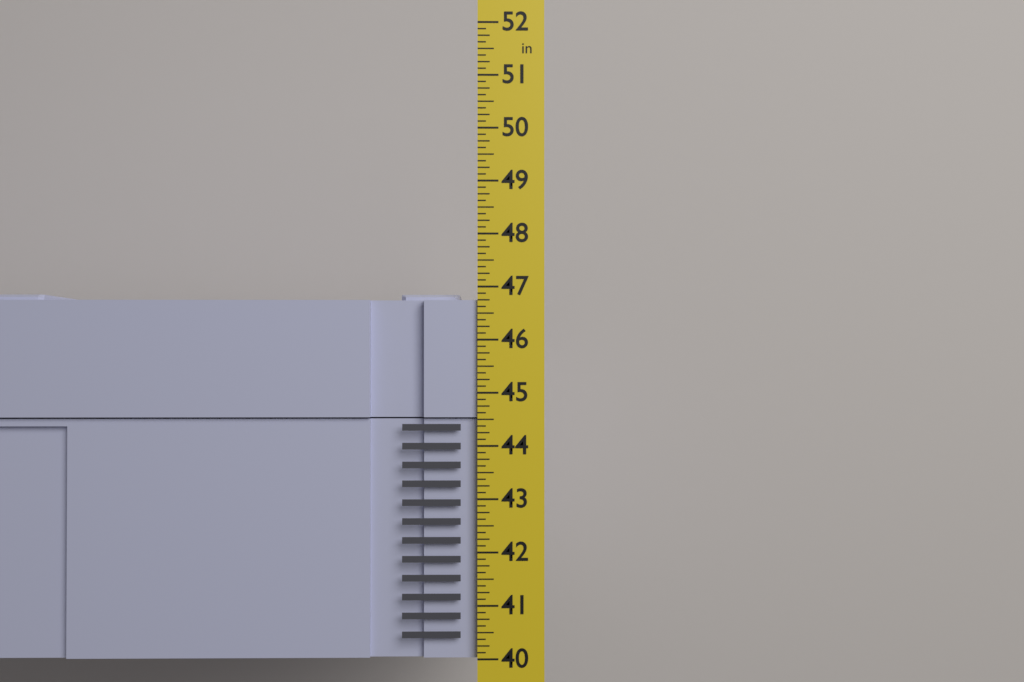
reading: 46.875 in
